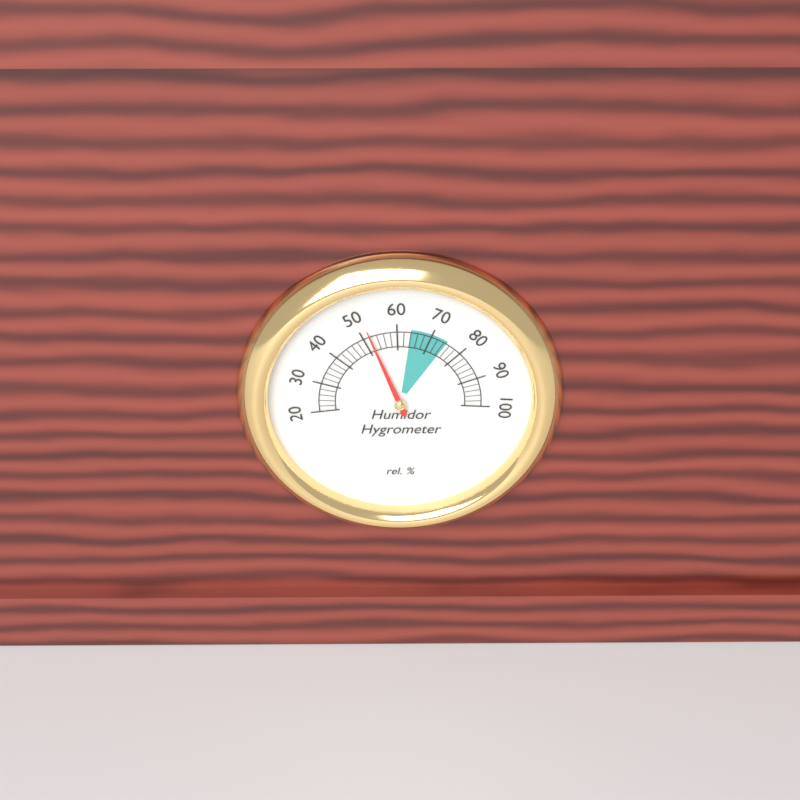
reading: 52 %
